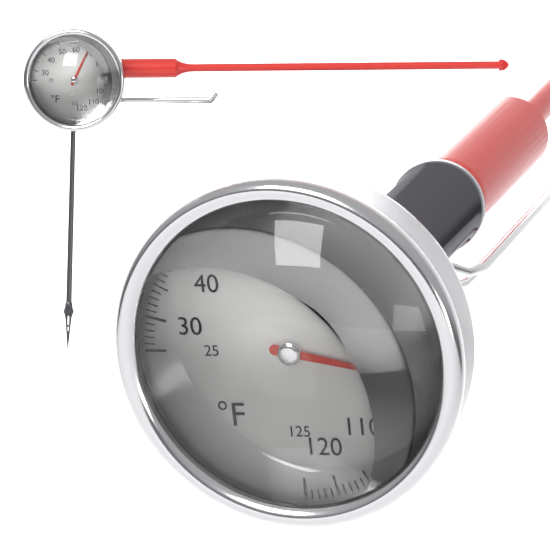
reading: 96 °F
